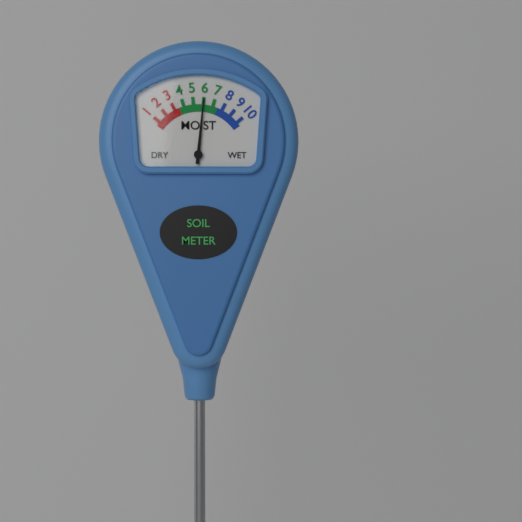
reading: 6 (no unit)
